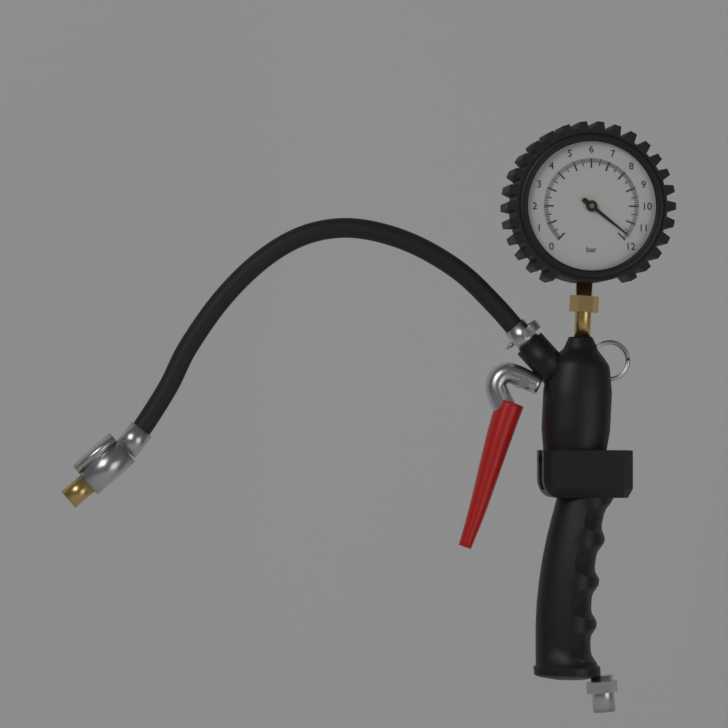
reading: 11.7 bar
